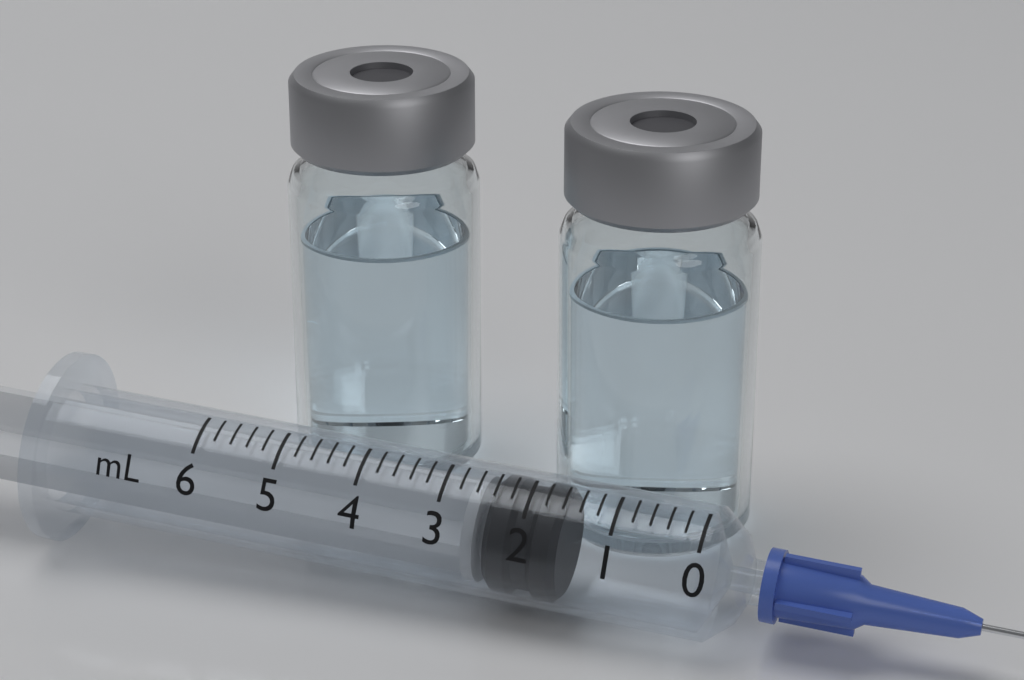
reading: 1.6 ml
